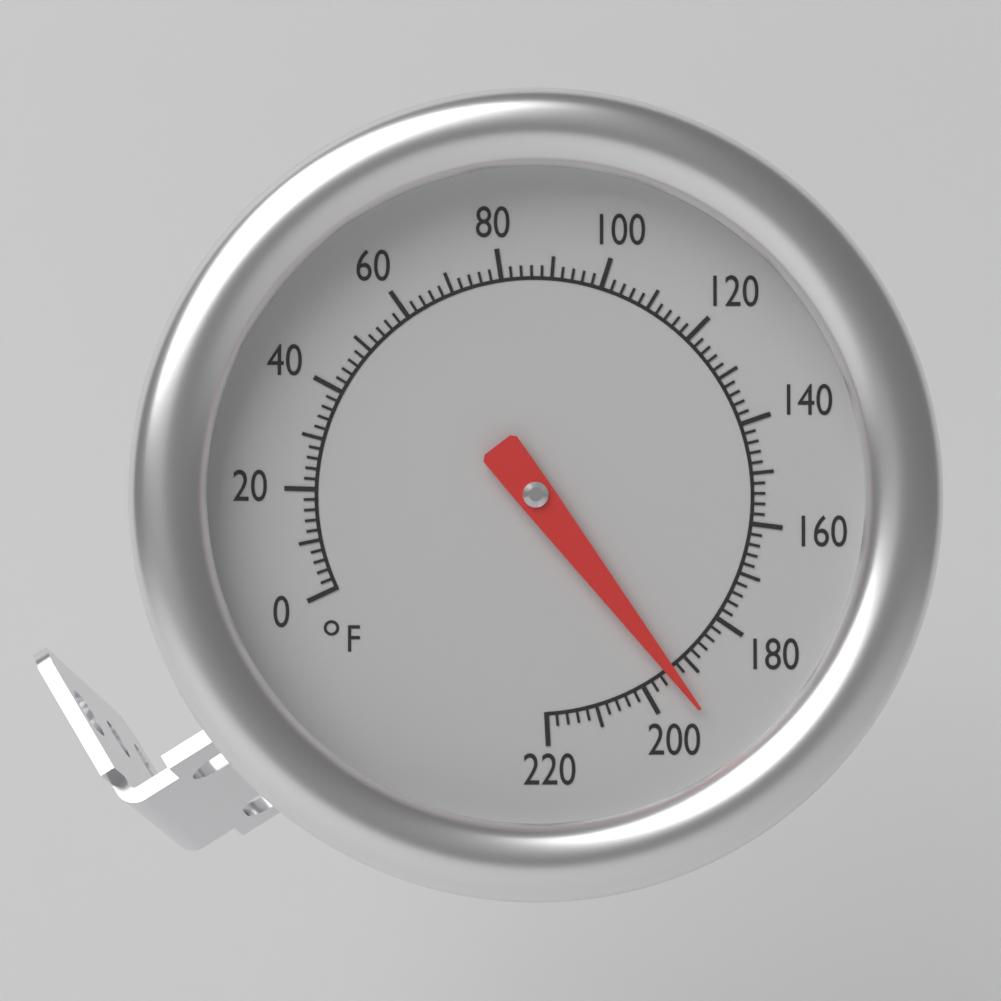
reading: 194 °F
